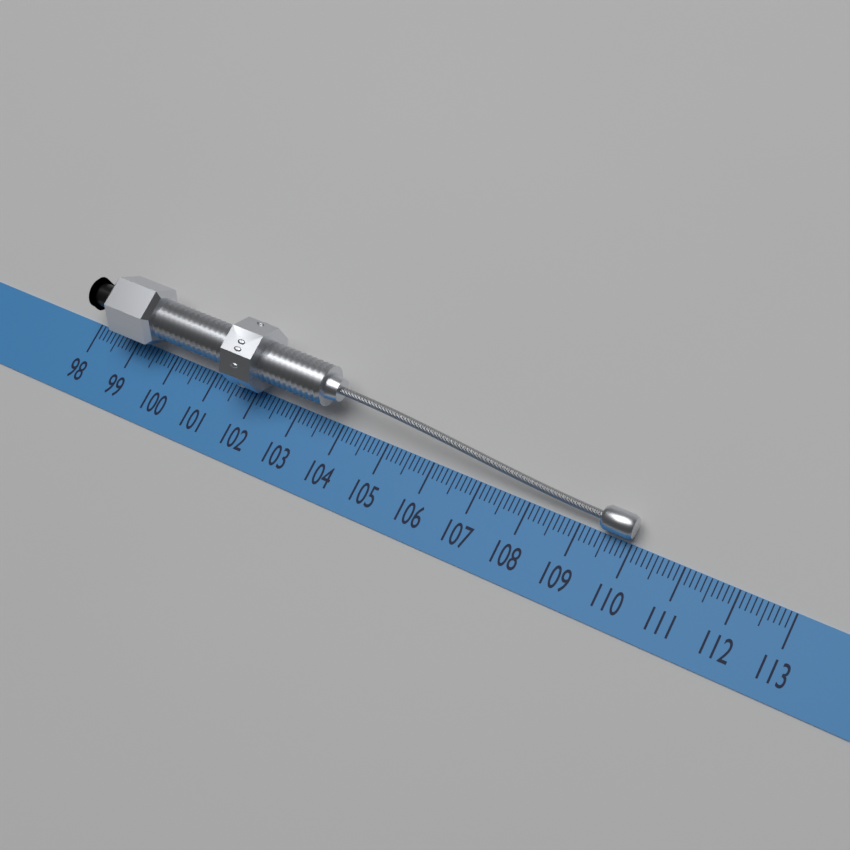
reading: 110.0 (no unit)
